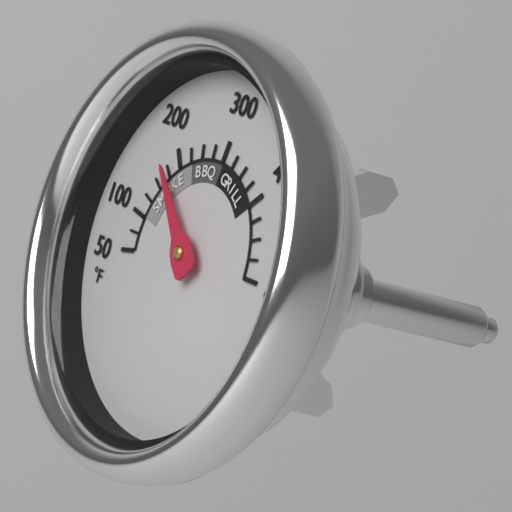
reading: 175 °F
